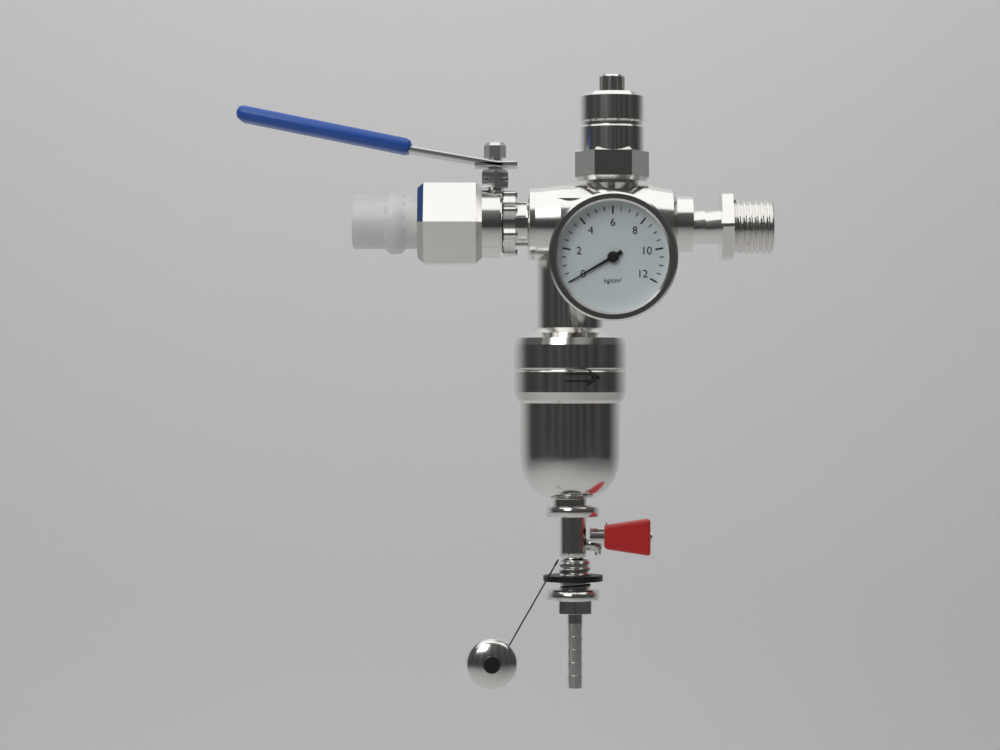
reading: 0.0 kg/cm²
